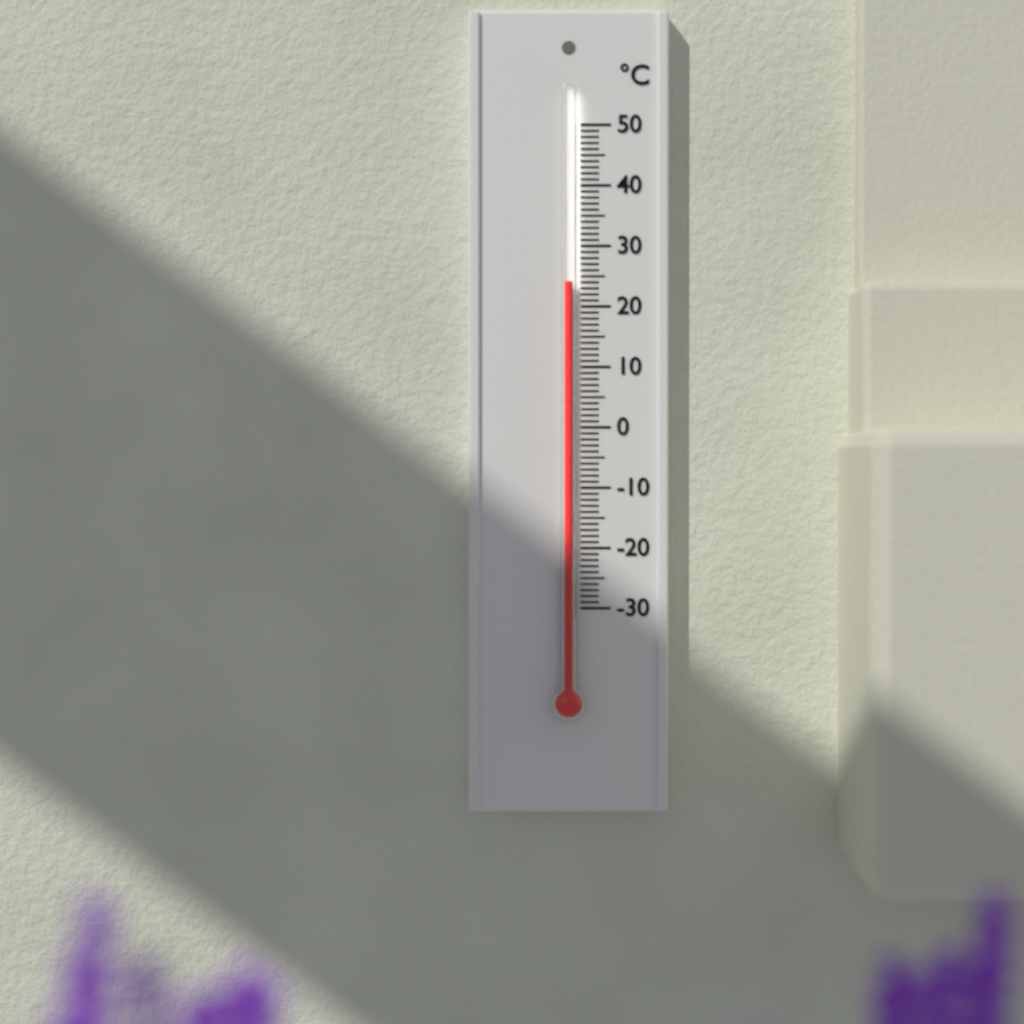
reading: 24 °C
